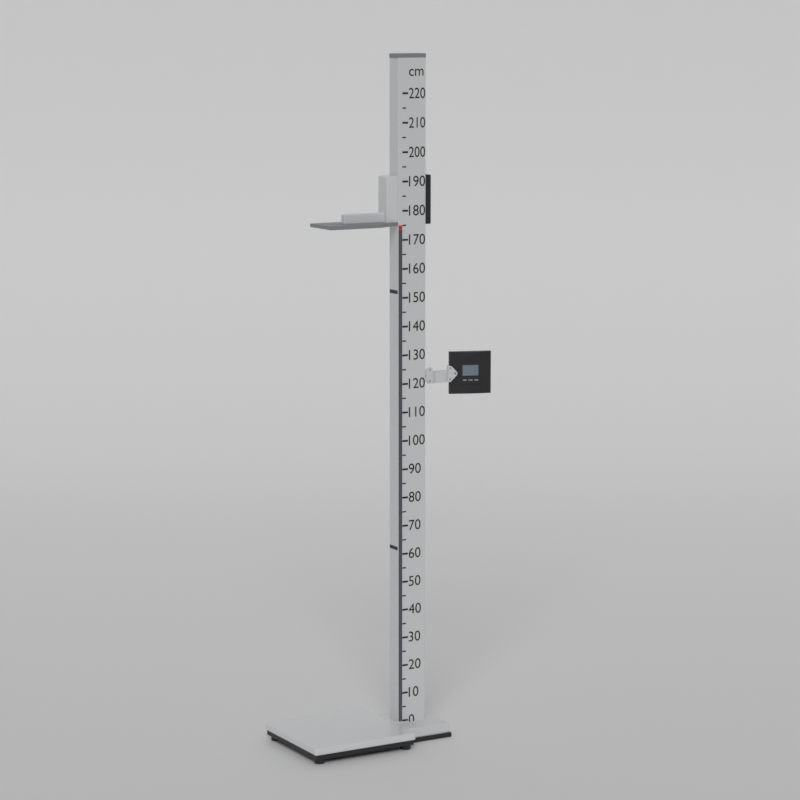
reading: 175 cm
